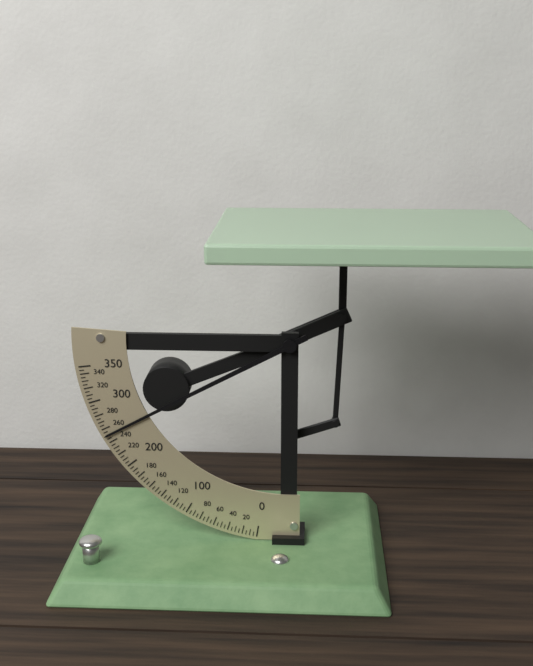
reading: 250 (no unit)
